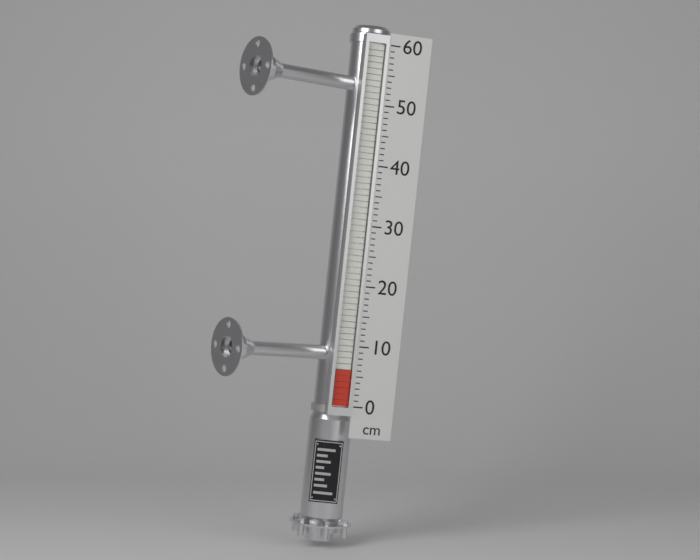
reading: 6 cm
